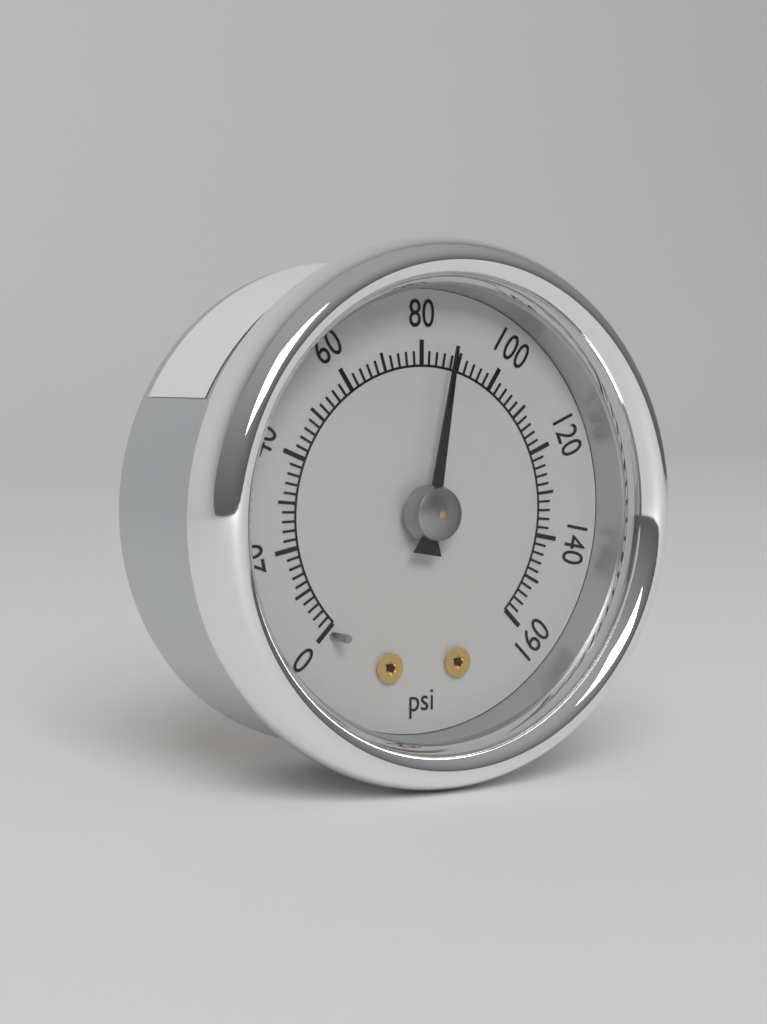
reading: 86 psi
